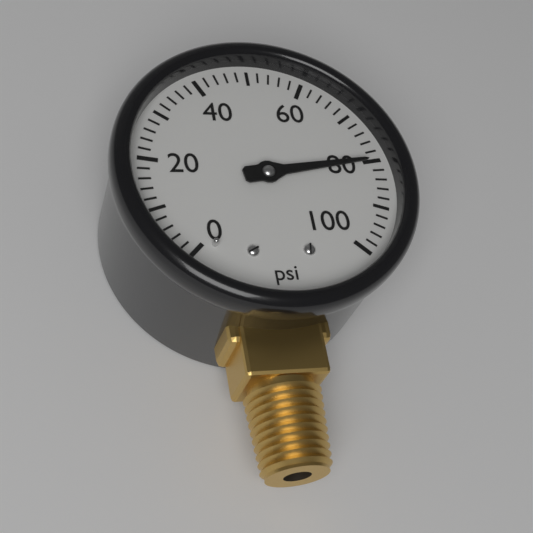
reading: 80 psi
